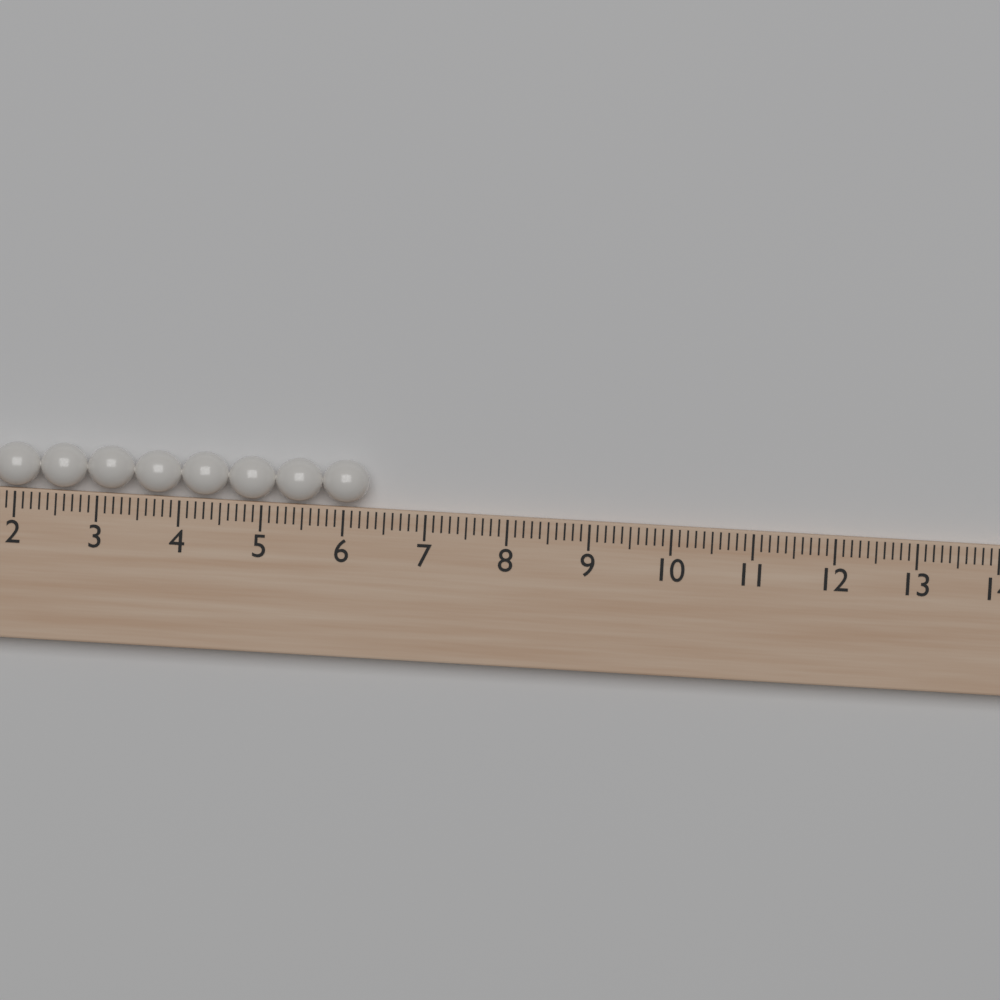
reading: 6.3 (no unit)
